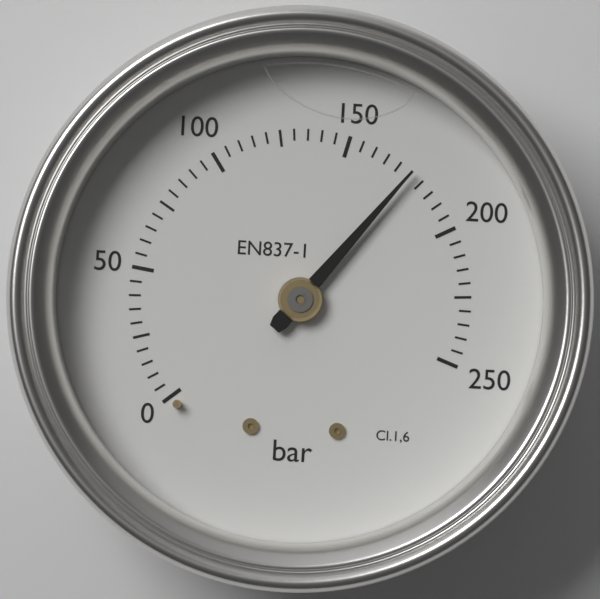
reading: 175 bar
